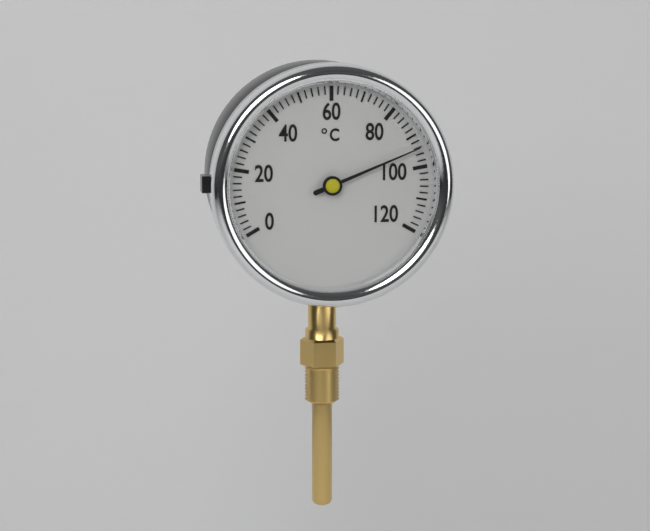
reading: 94 °C
